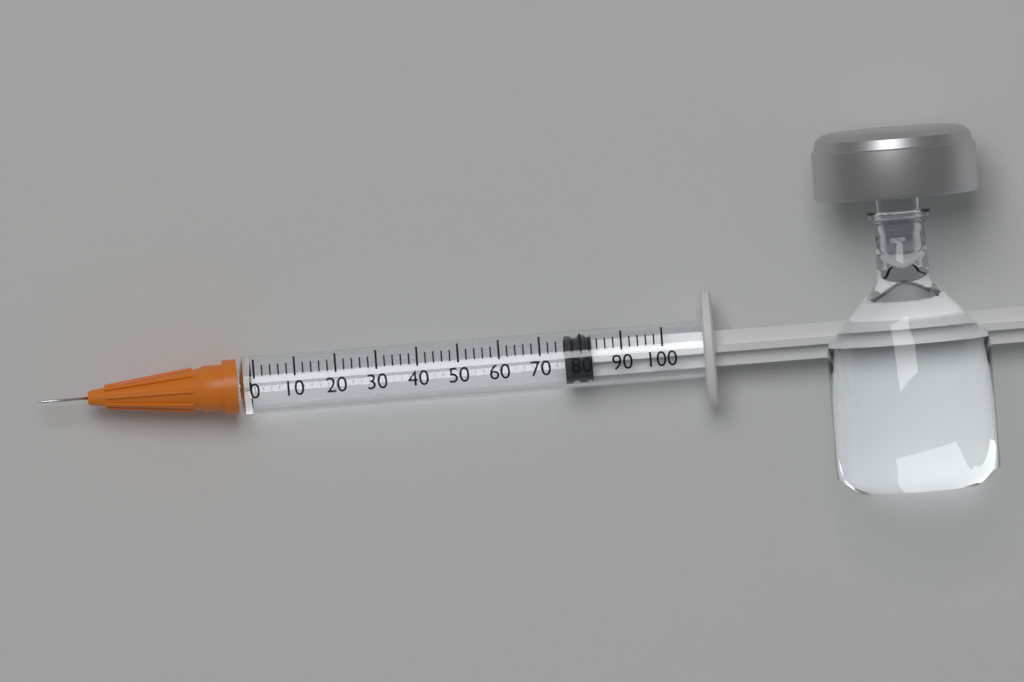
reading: 76 (no unit)
